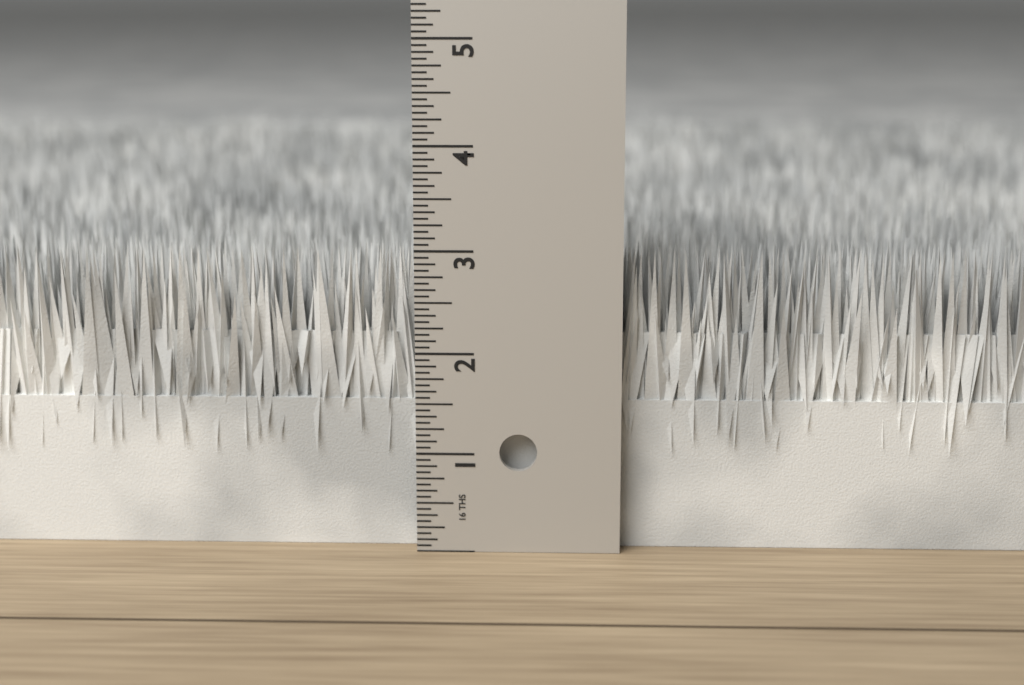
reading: 3.0000 in
